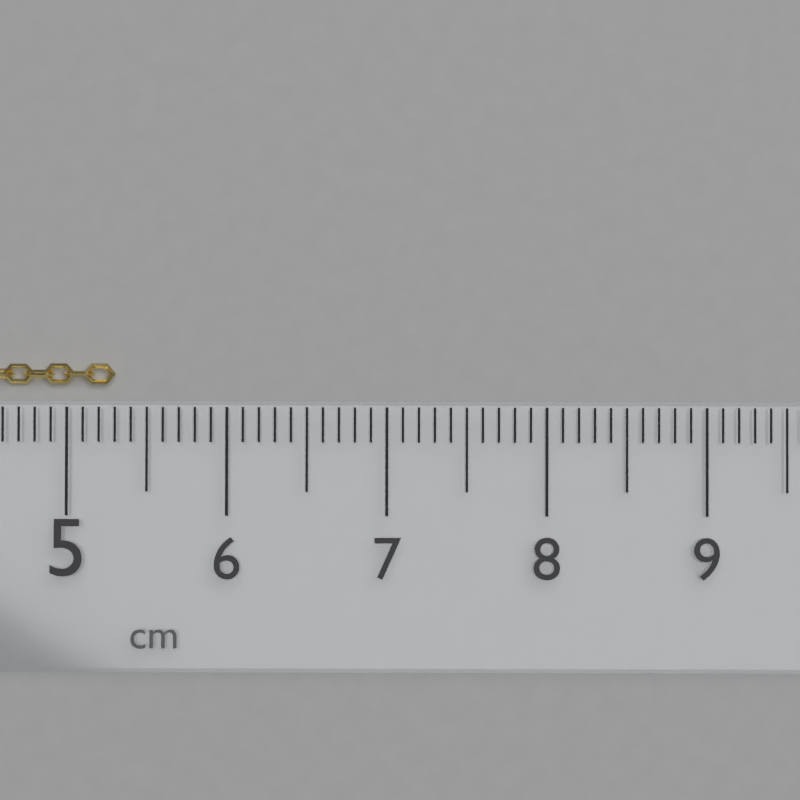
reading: 5.3 cm
